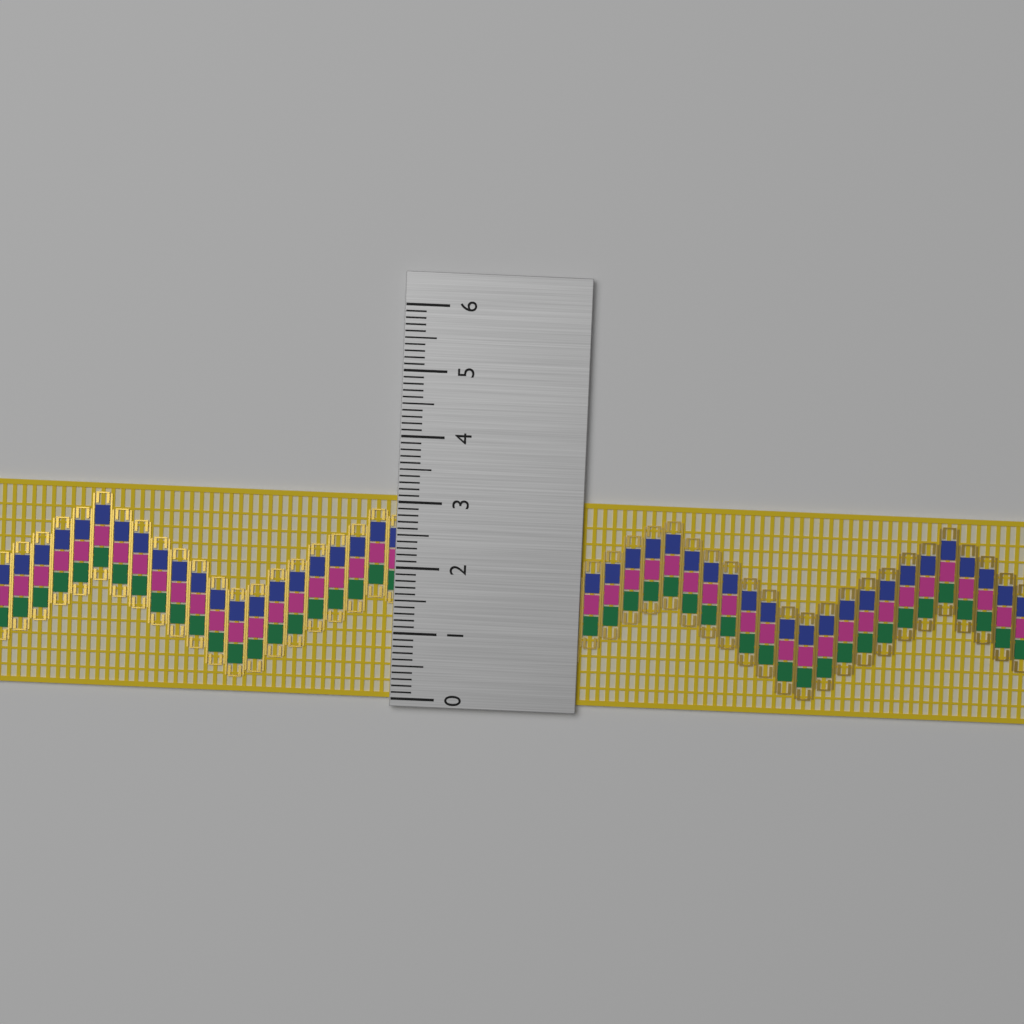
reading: 3.1 (no unit)
